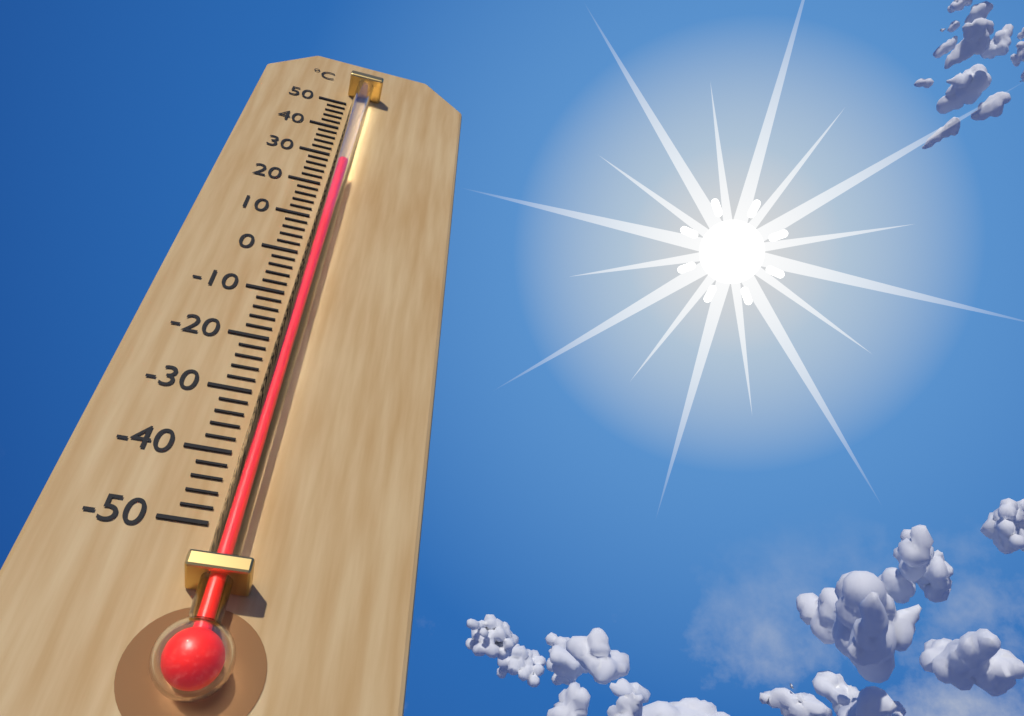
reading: 24 °C
